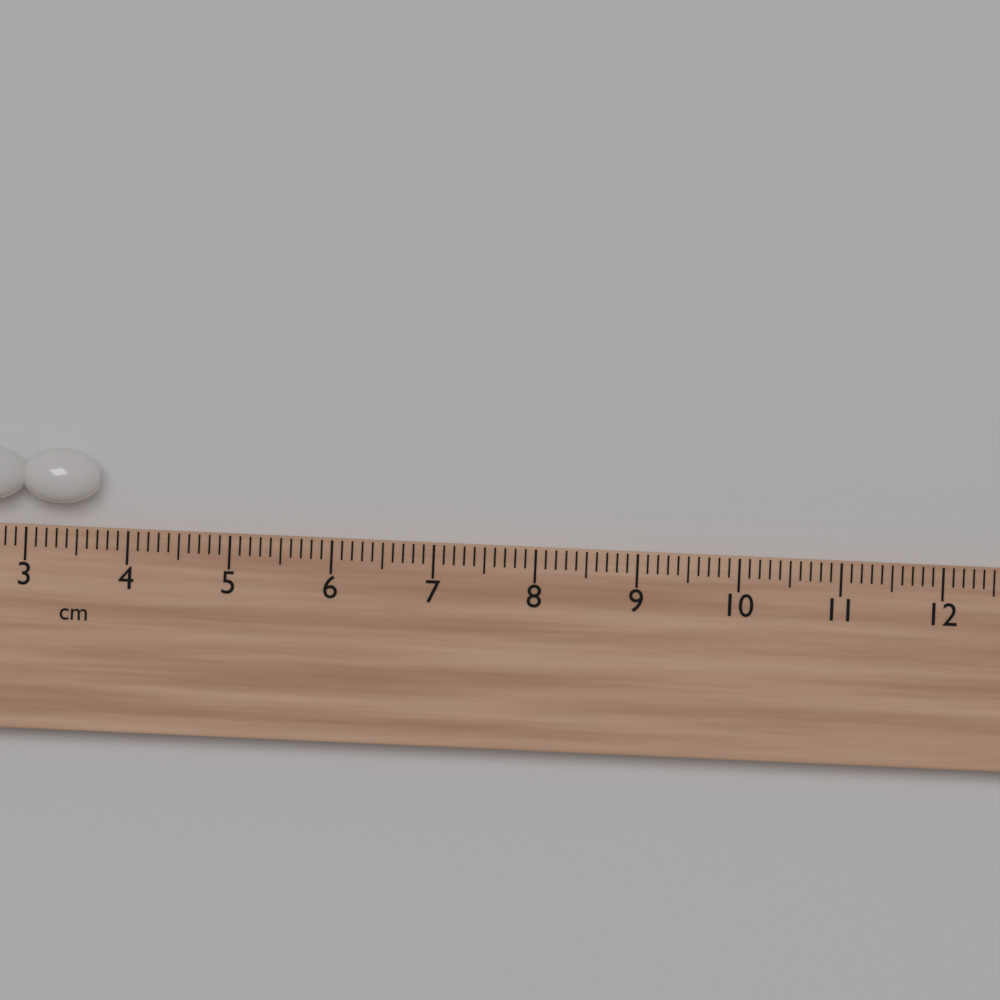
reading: 3.7 cm
